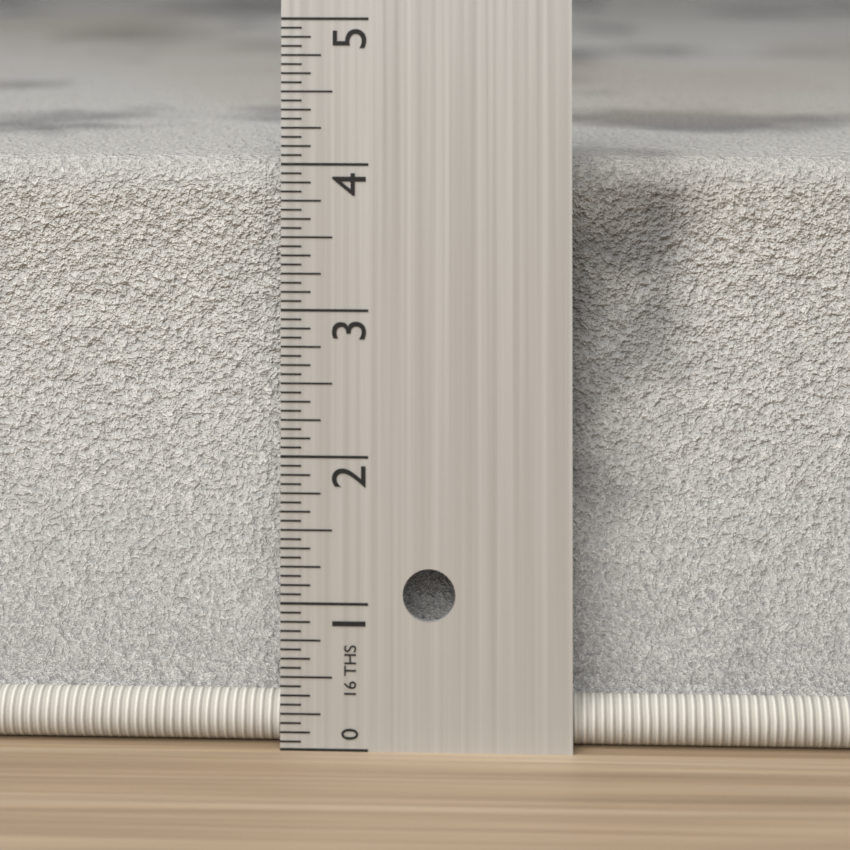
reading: 4.0000 in
